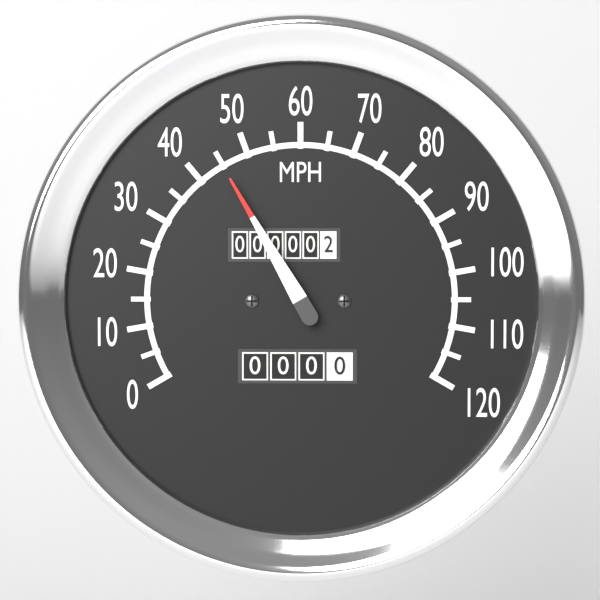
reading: 45 MPH
